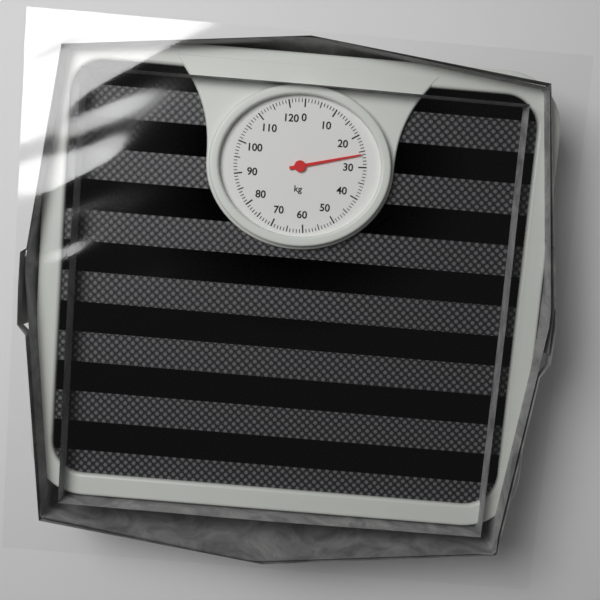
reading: 26 kg
